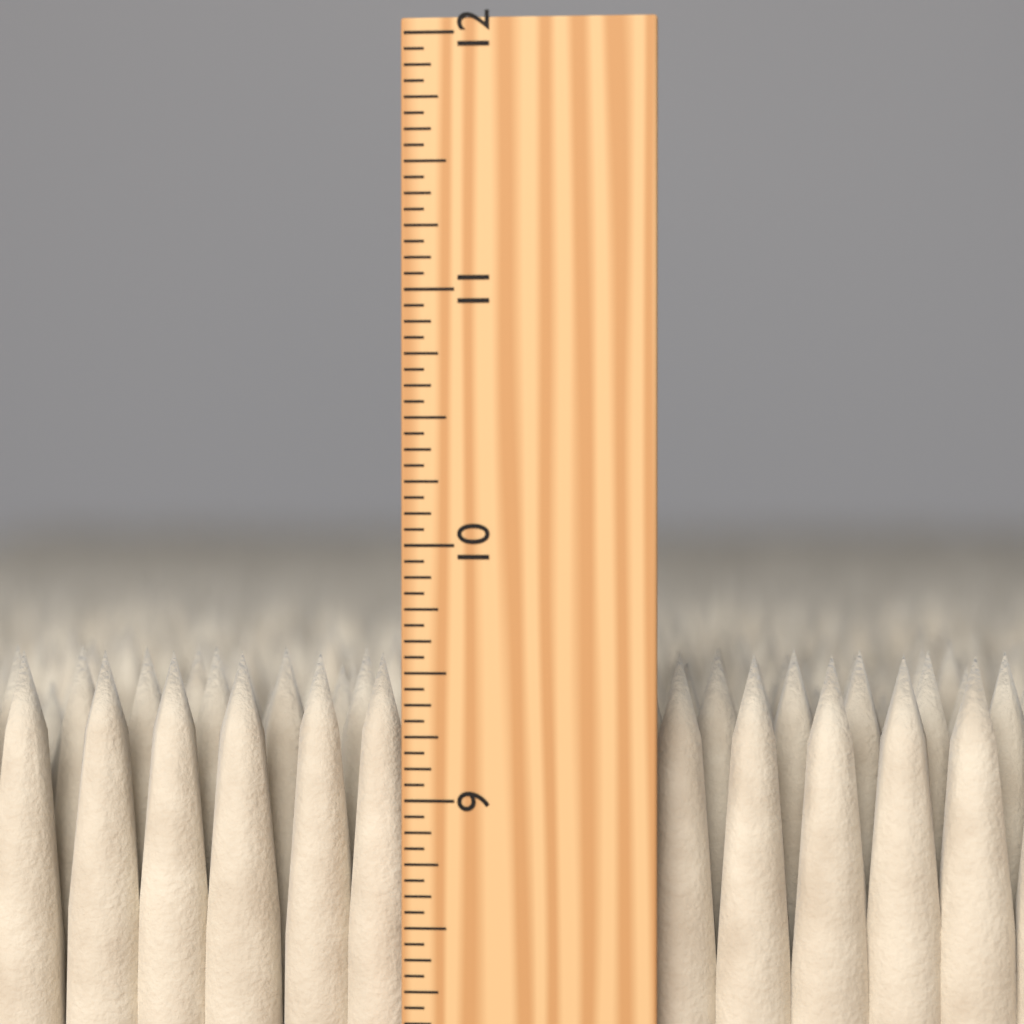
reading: 9.5625 inch
